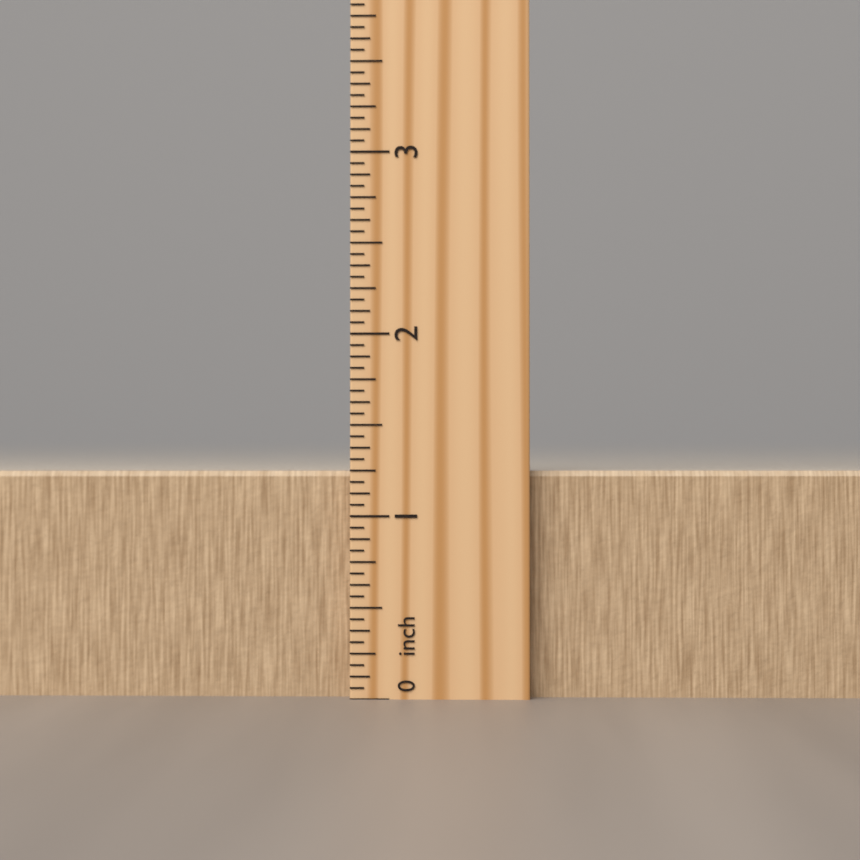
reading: 1.2500 inch
